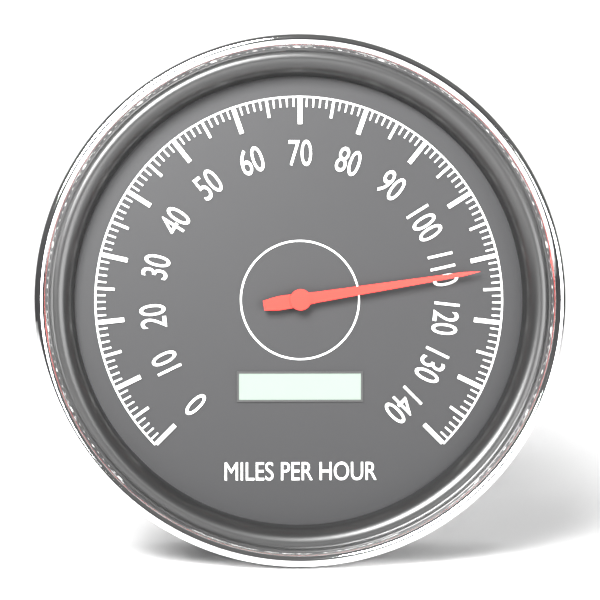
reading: 112 mph
